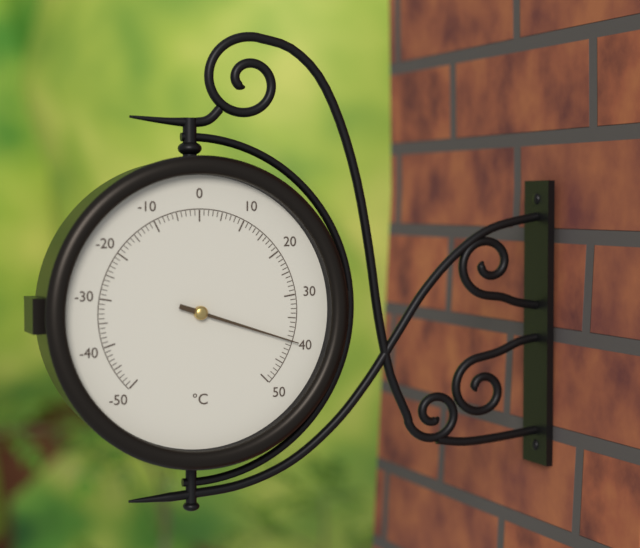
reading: 40 °C
